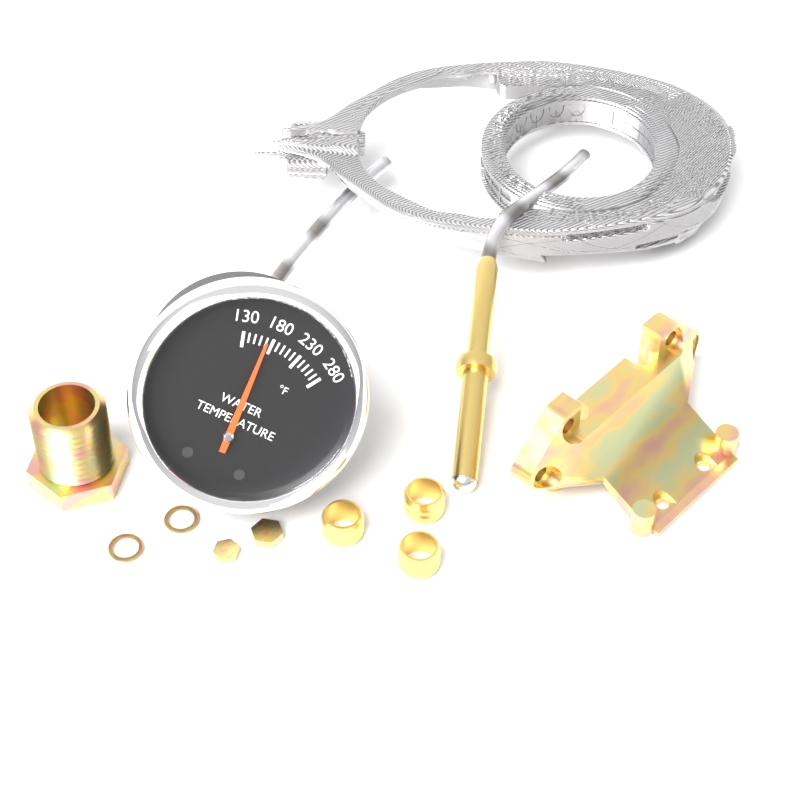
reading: 170 °F
